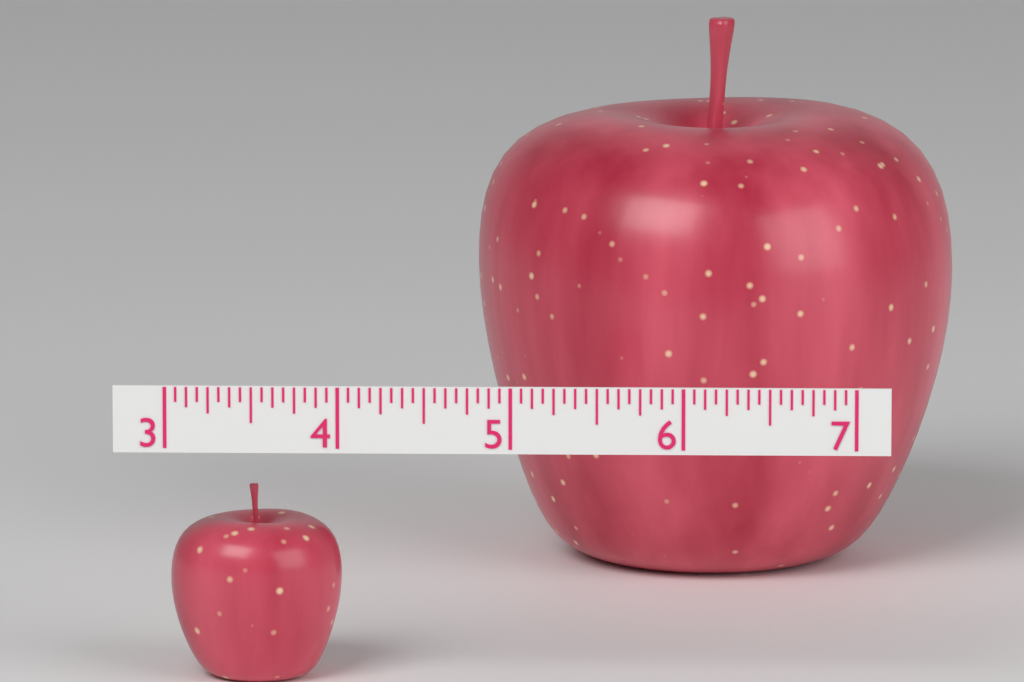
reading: 4.0000 (no unit)
